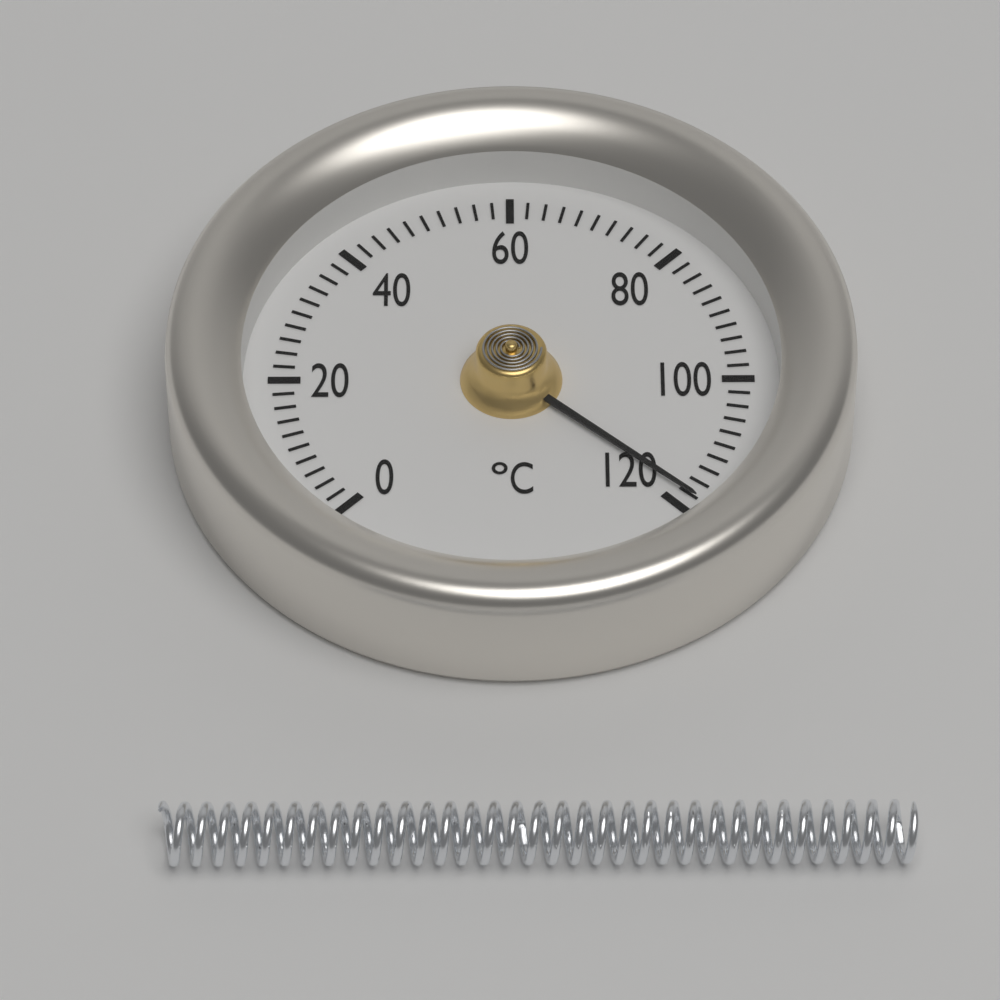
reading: 118 °C
